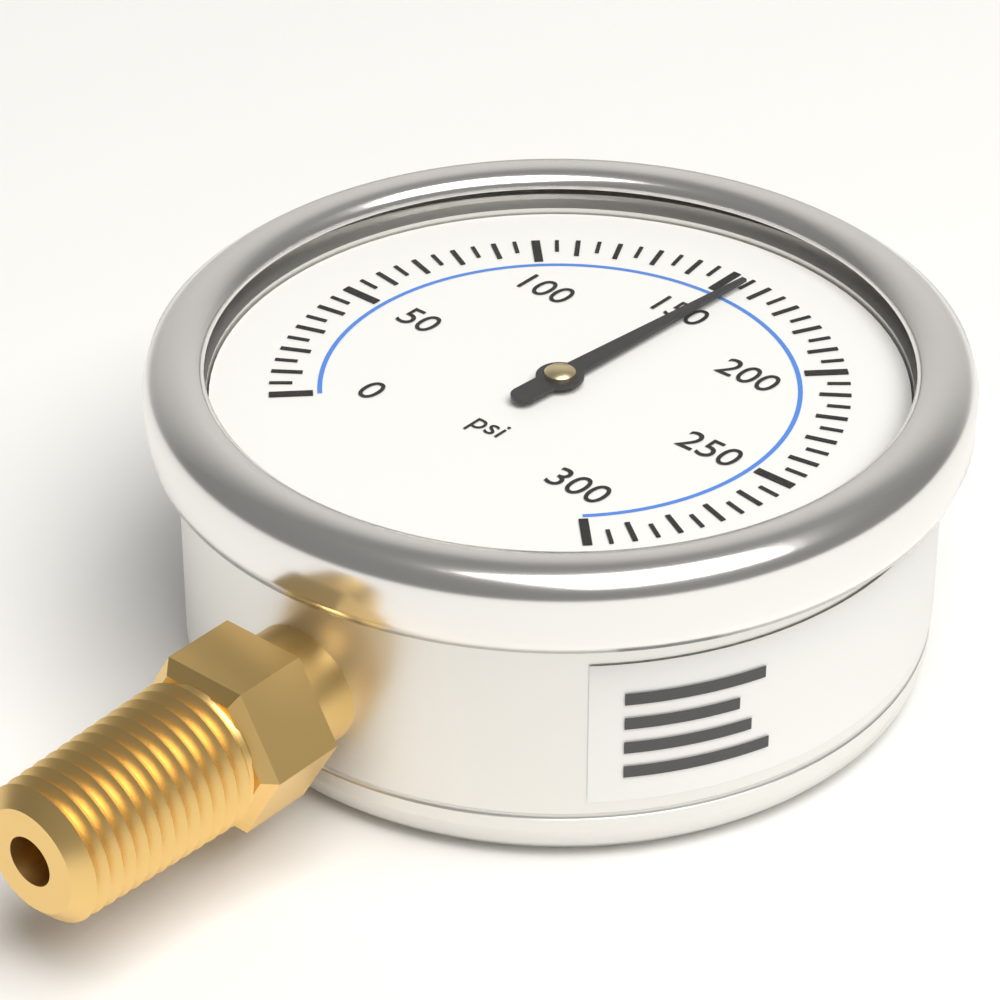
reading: 155 psi
